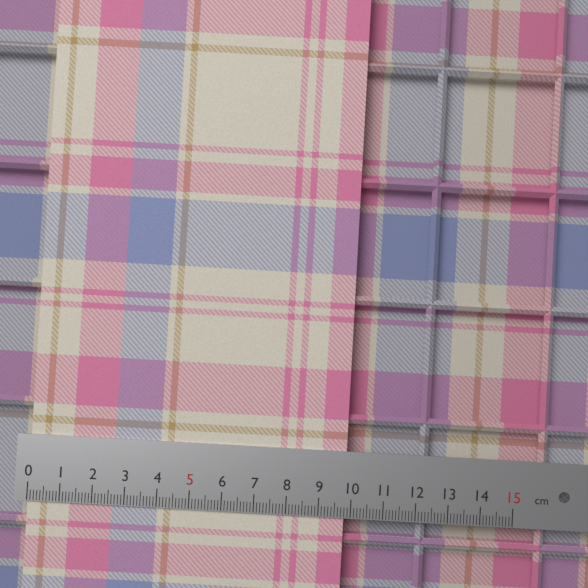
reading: 9.8 cm
